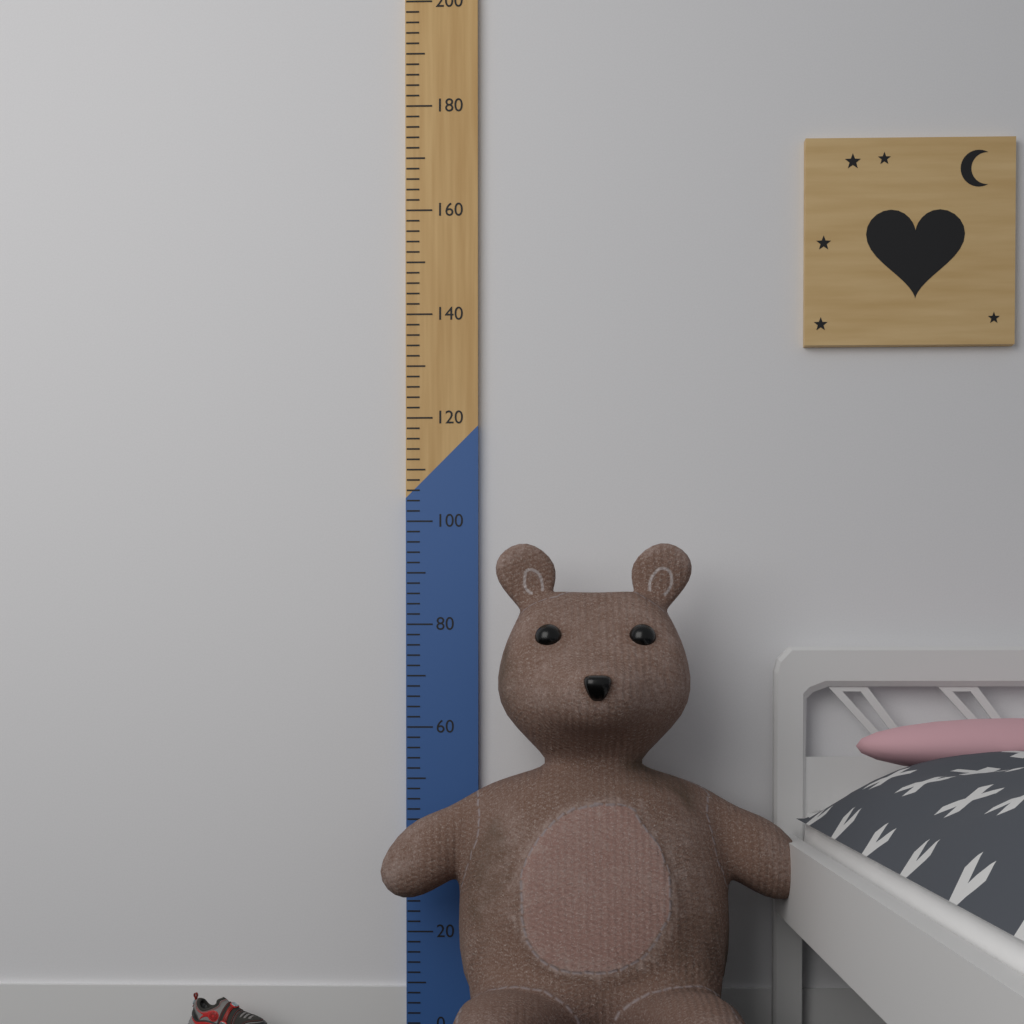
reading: 94 (no unit)
